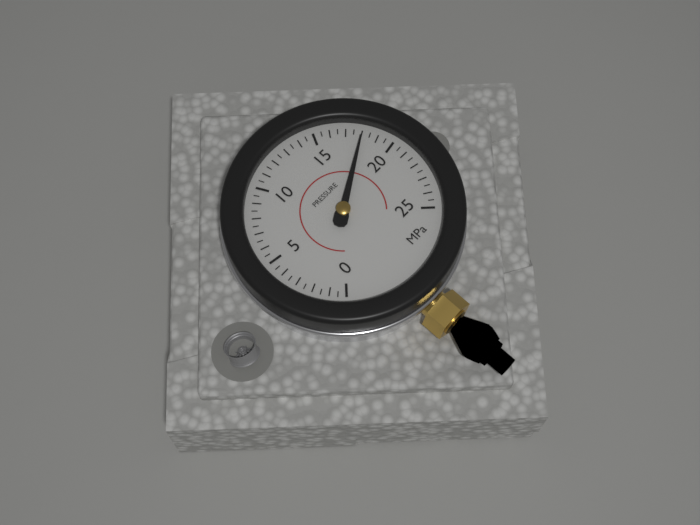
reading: 18.0 MPa
